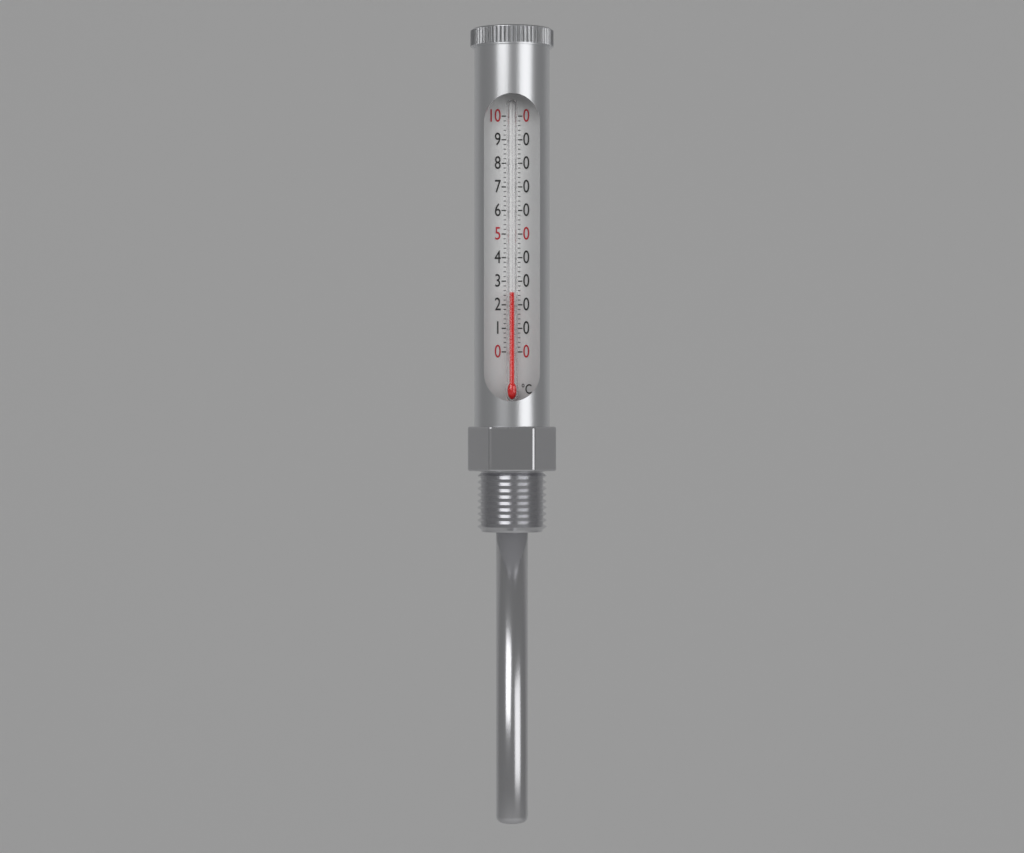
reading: 25 °C
